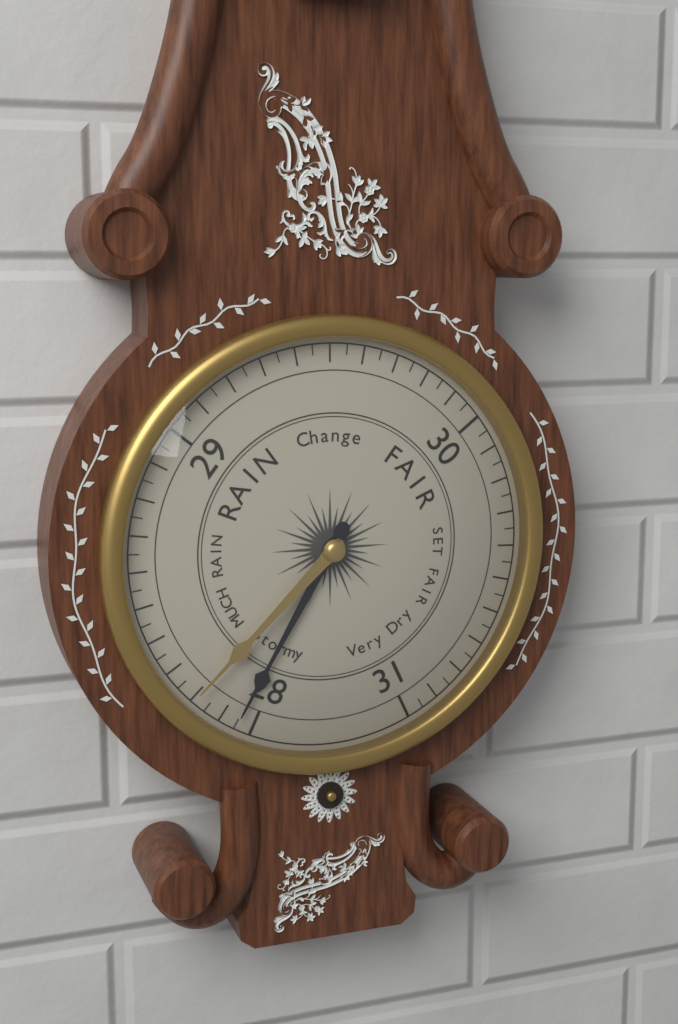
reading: 28.05 (no unit)
